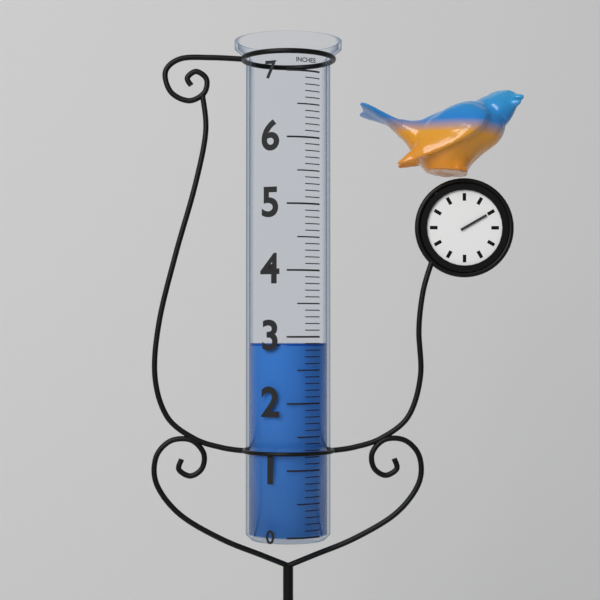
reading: 2.9 in
